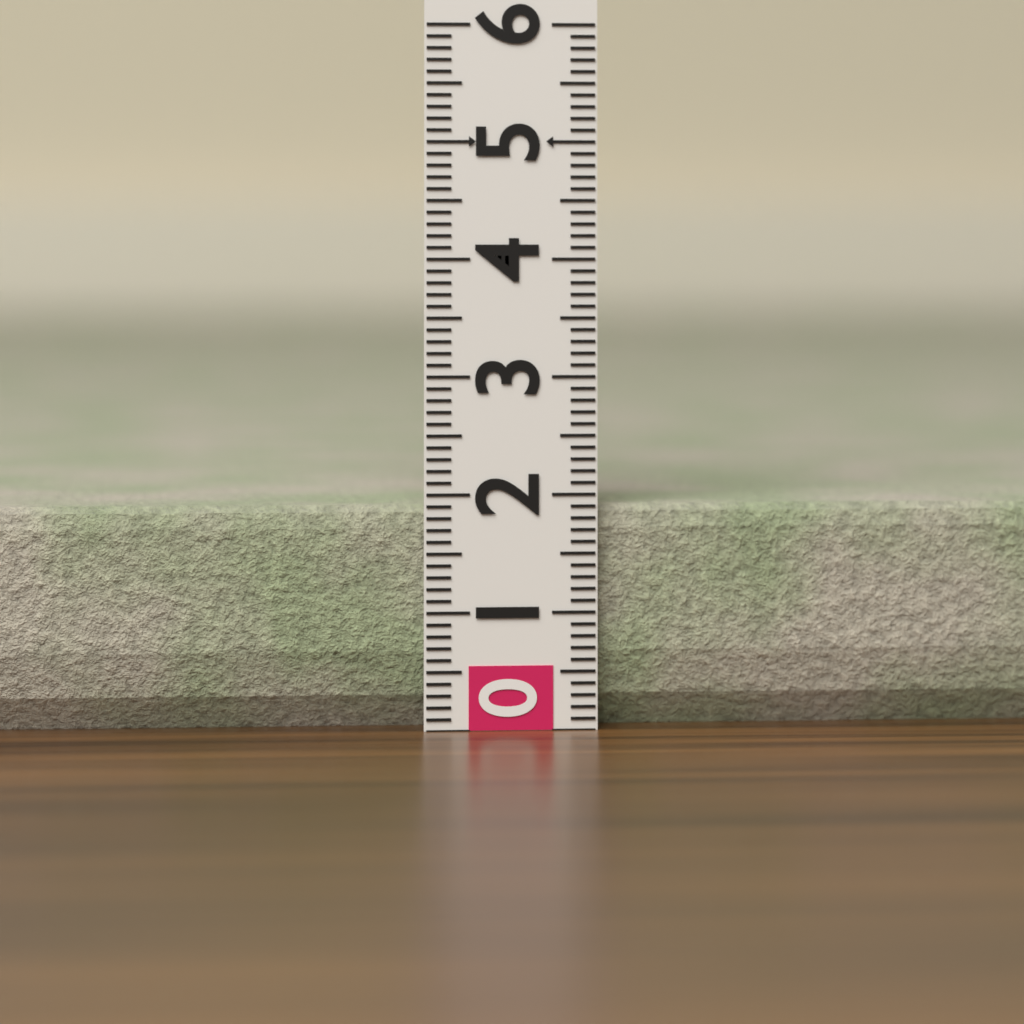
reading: 1.9 (no unit)
